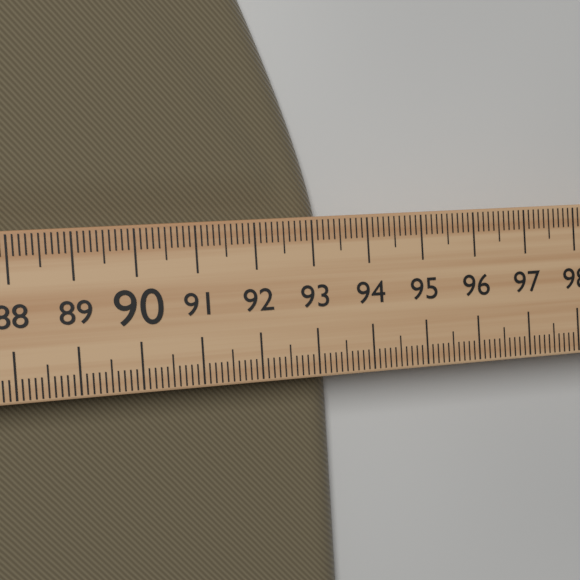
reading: 93.3 (no unit)
